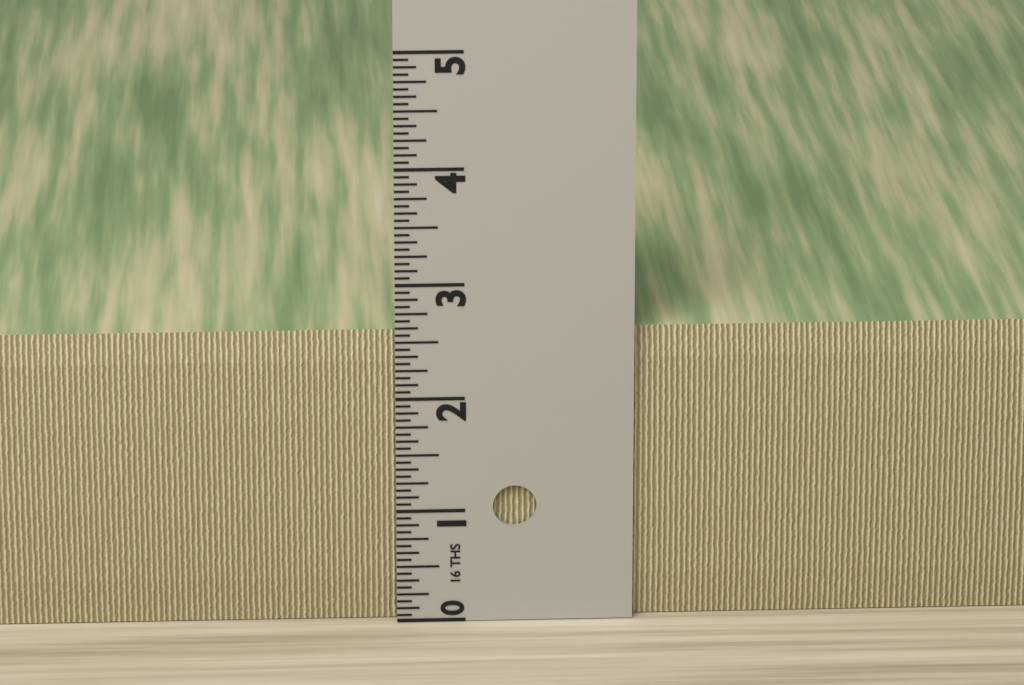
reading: 2.5625 in
